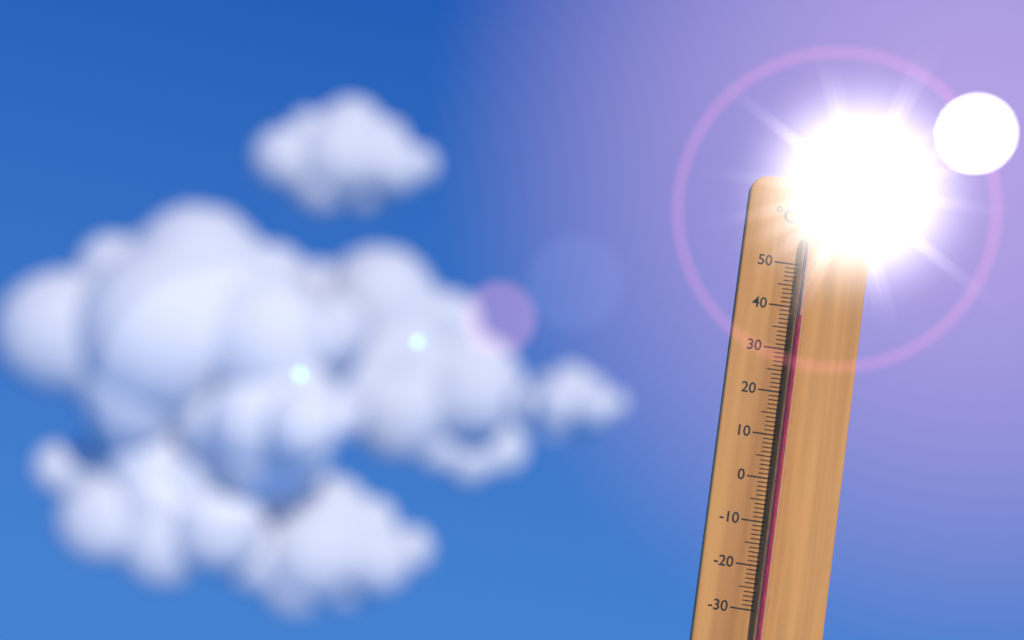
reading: 38 °C
